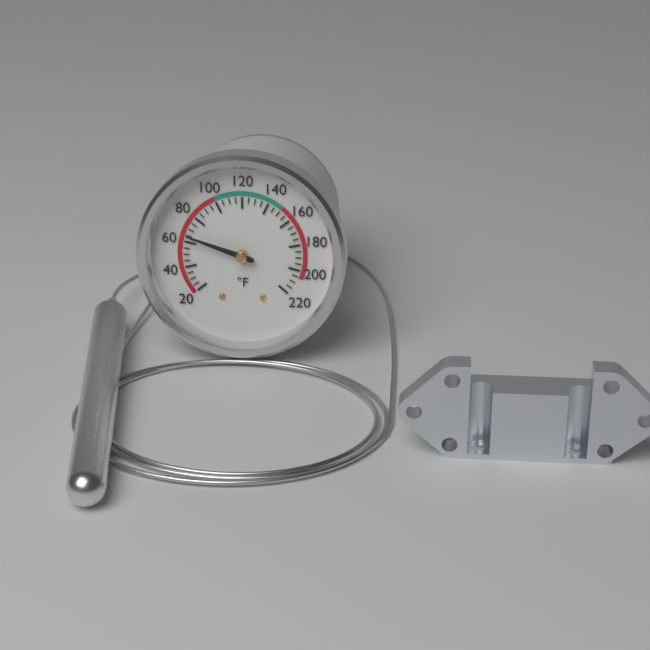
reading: 65 °F
